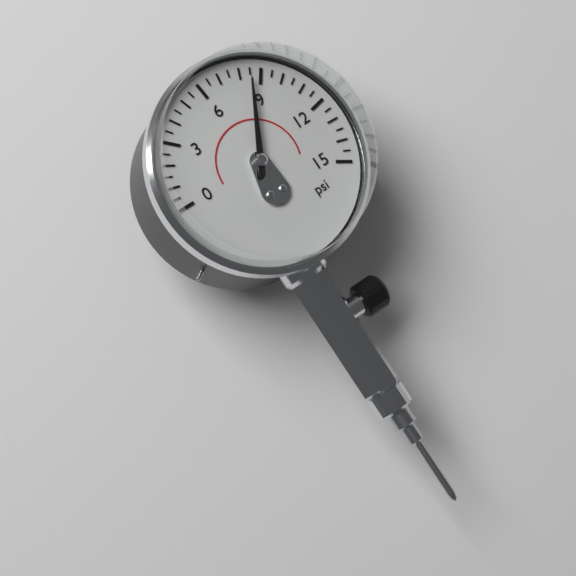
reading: 8.5 psi
